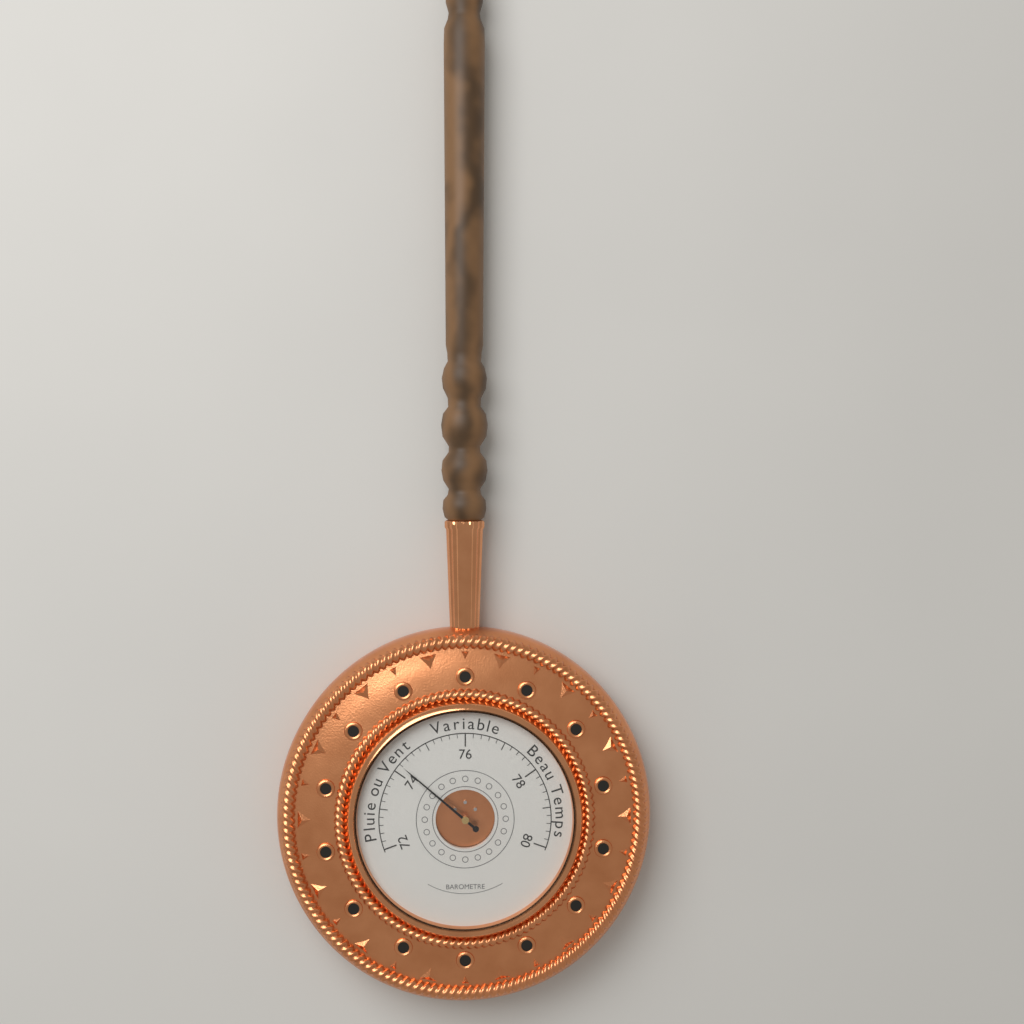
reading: 74.2 (no unit)
